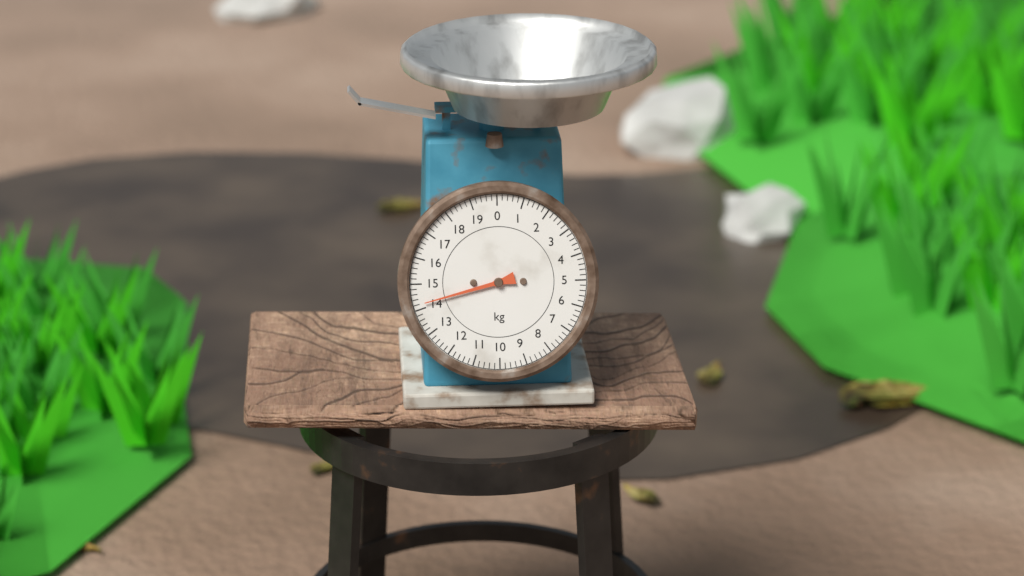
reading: 14.2 kg
